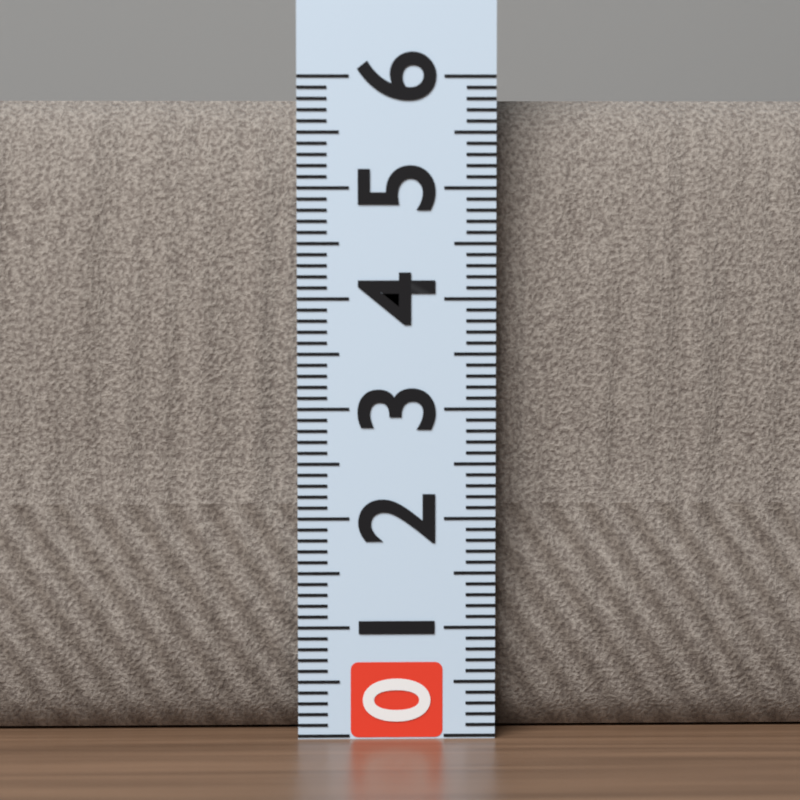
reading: 5.8 (no unit)
